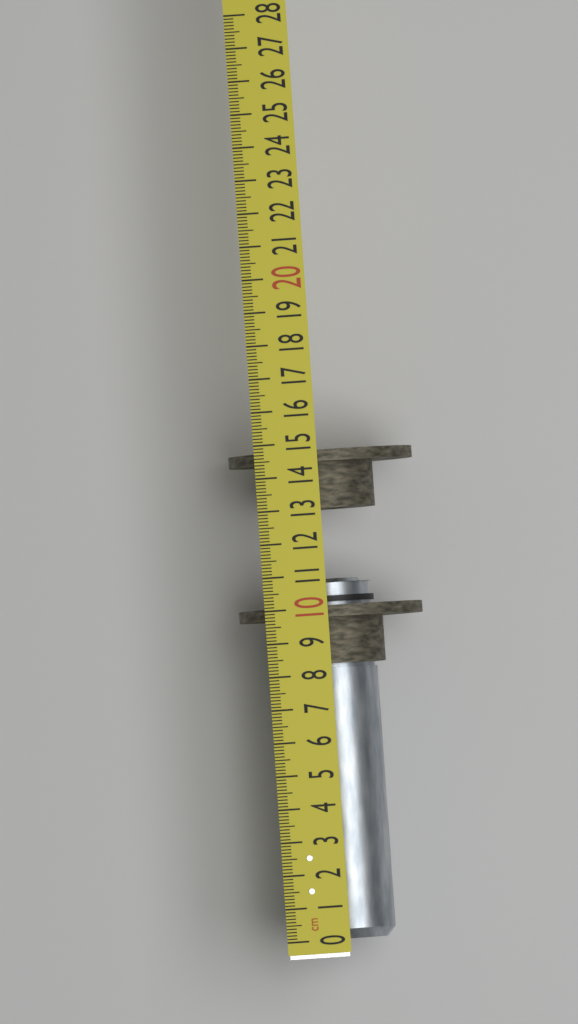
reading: 10.9 cm
